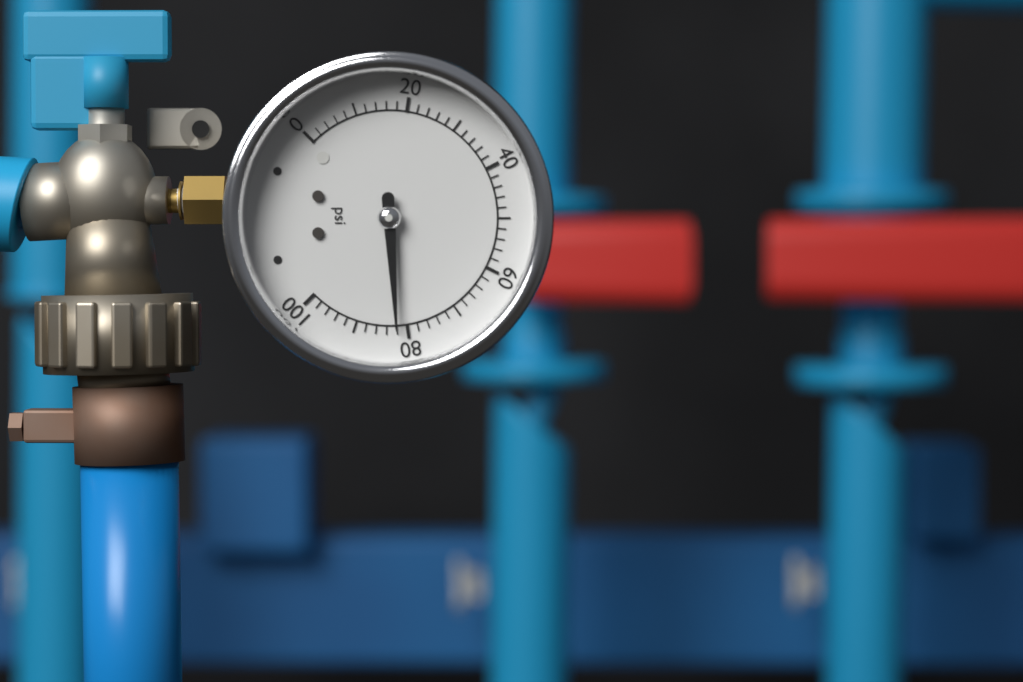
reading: 82 psi
